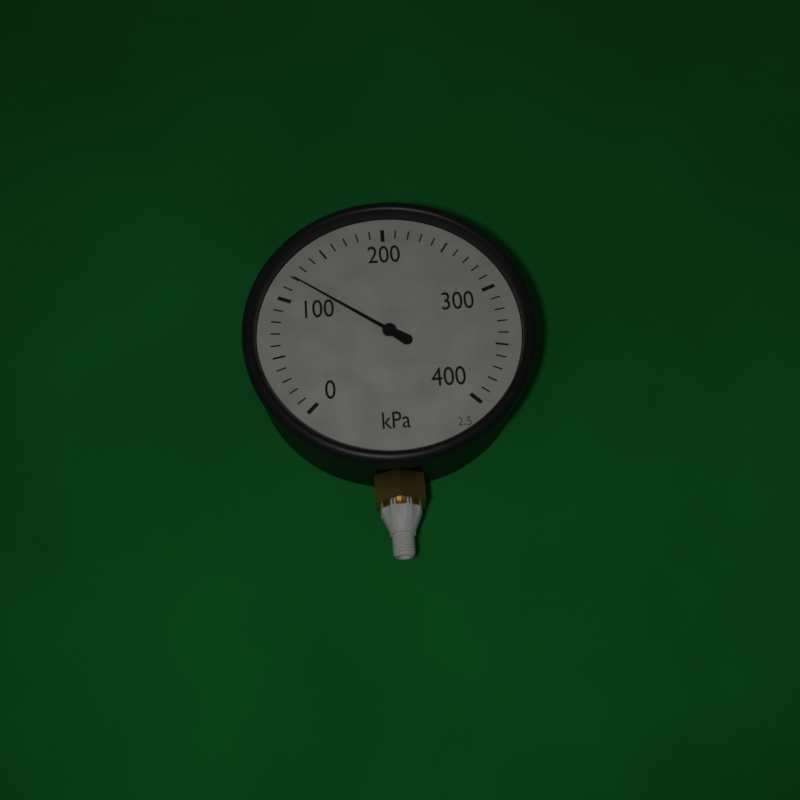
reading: 120 kPa
